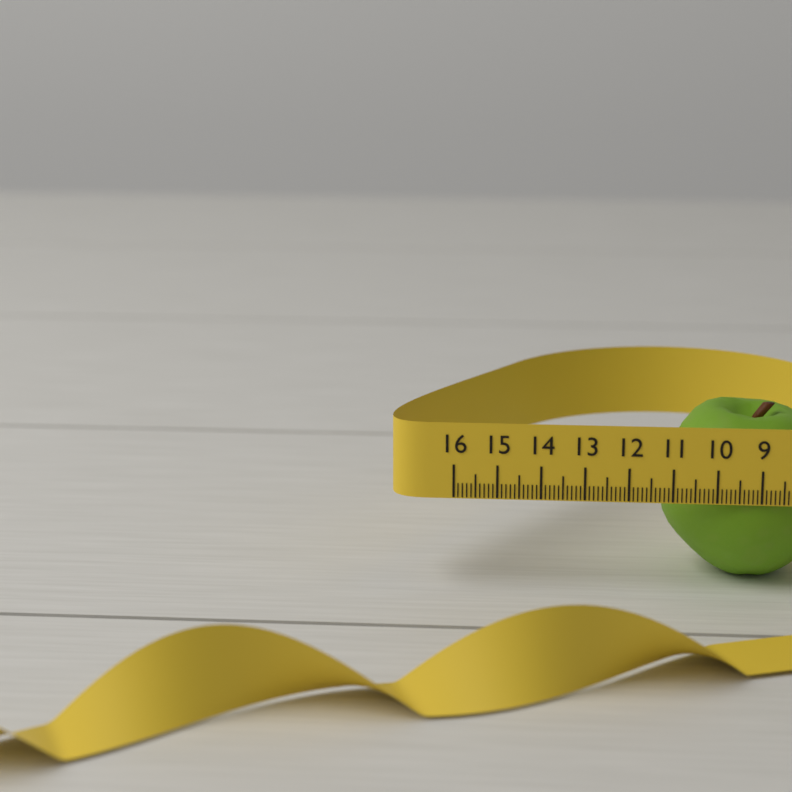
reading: 11.2 (no unit)
